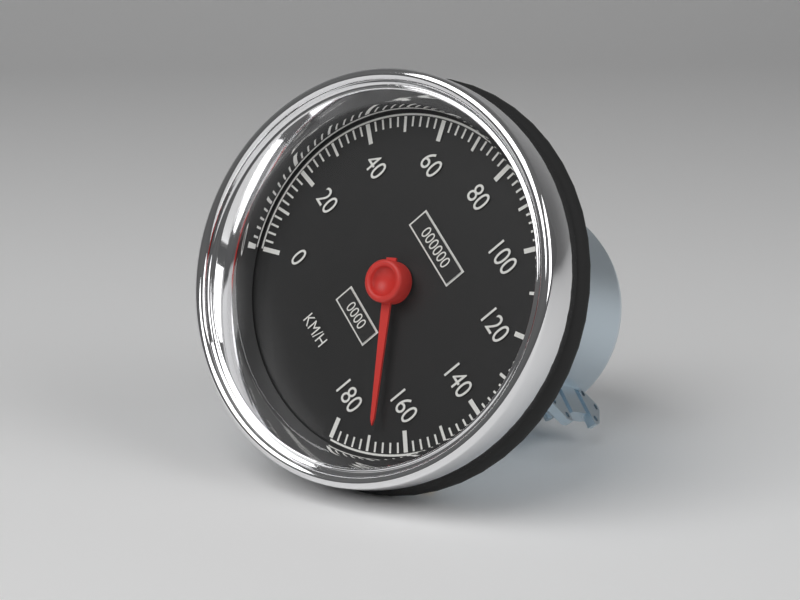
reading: 168 km/h
